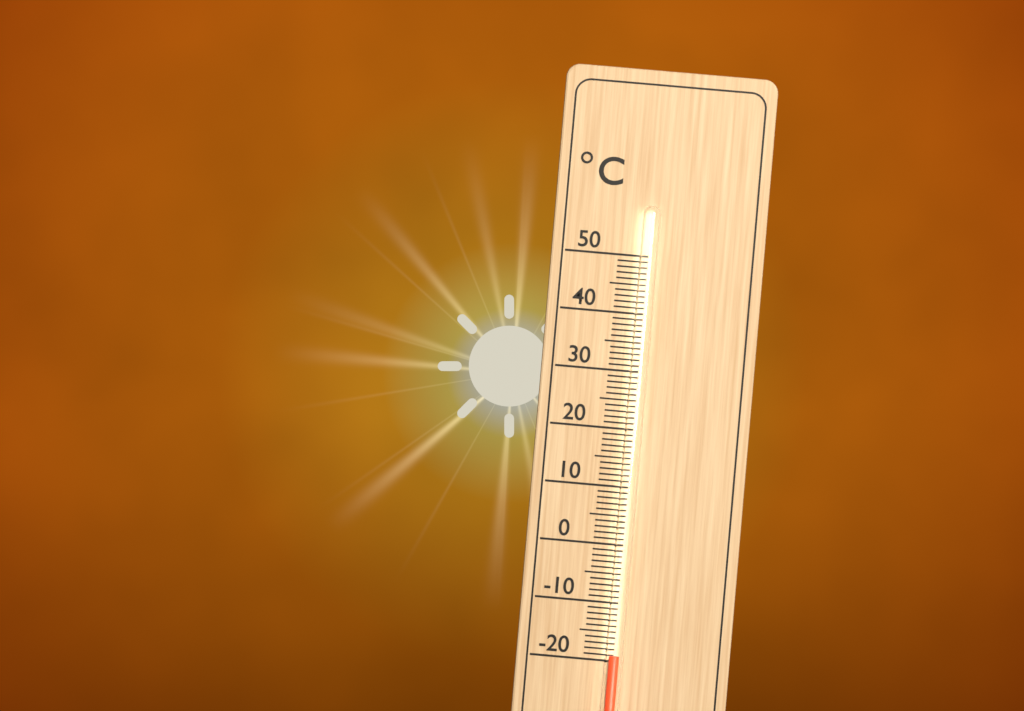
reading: -19 °C
